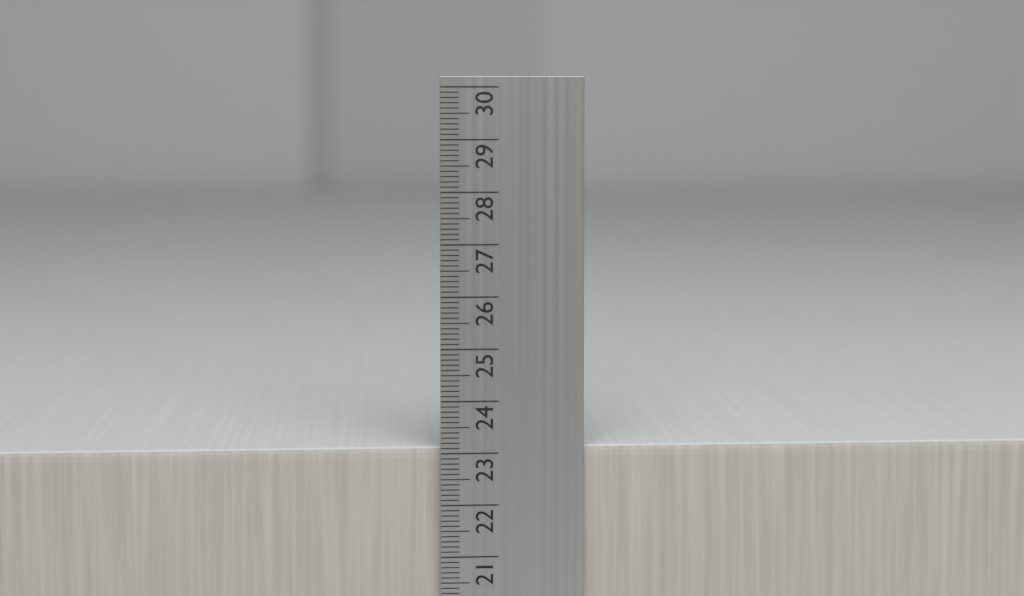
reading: 23.1 cm
